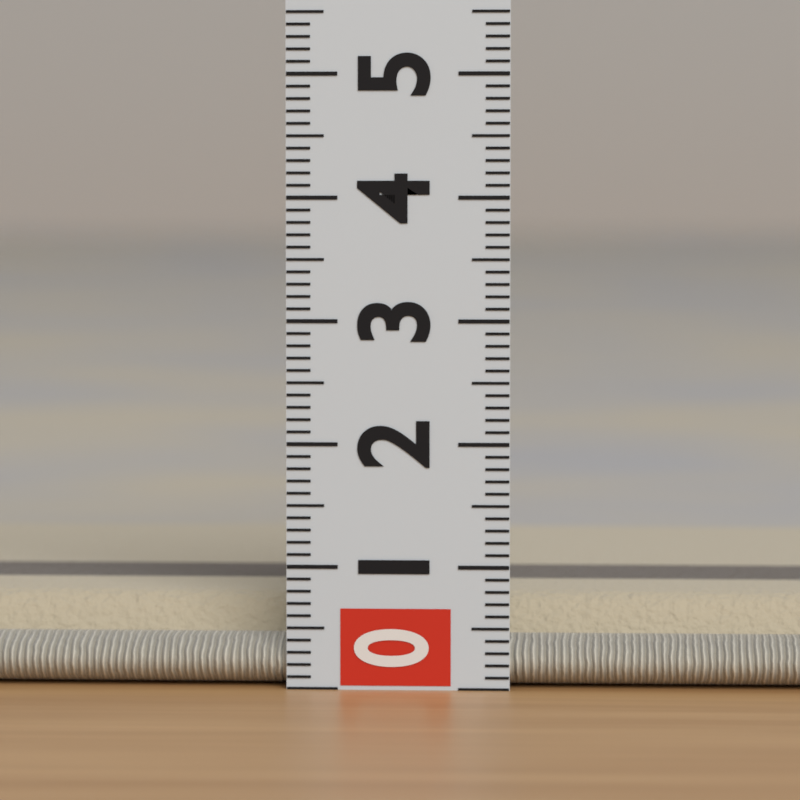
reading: 0.7 (no unit)
